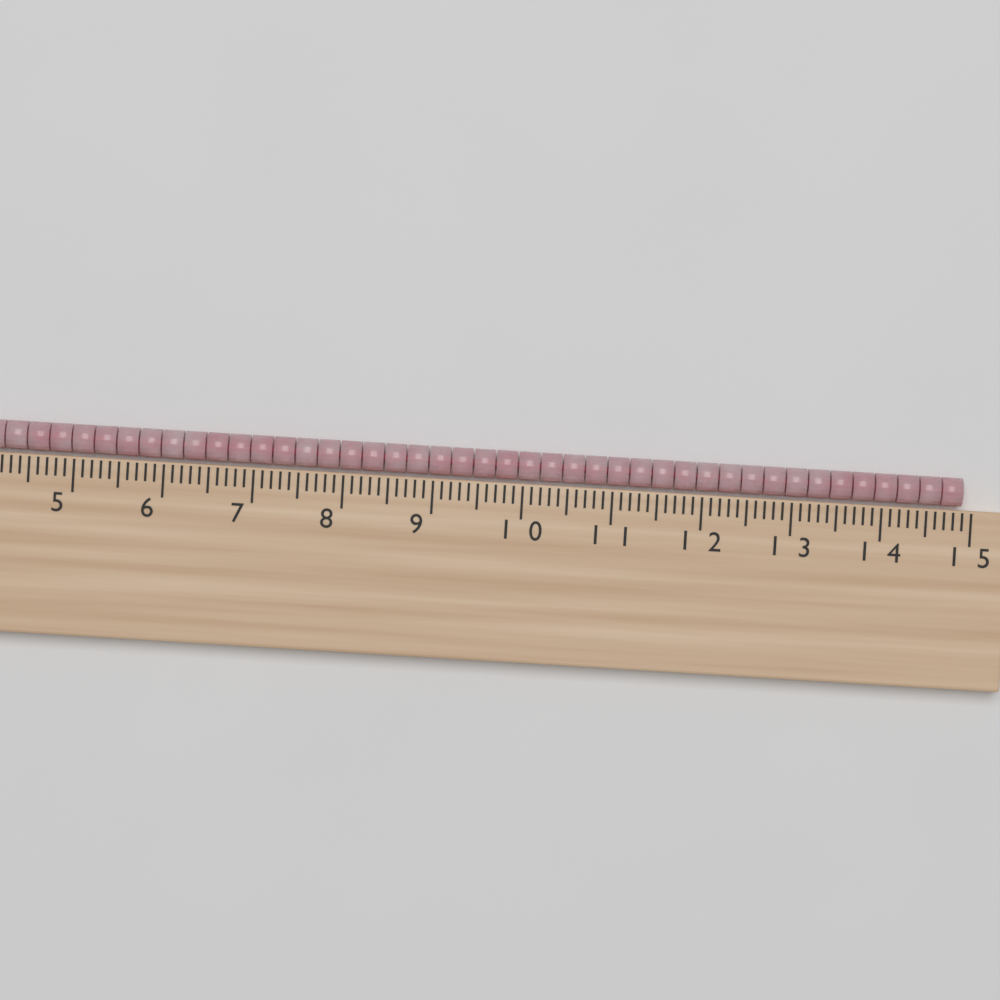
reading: 14.9 cm
